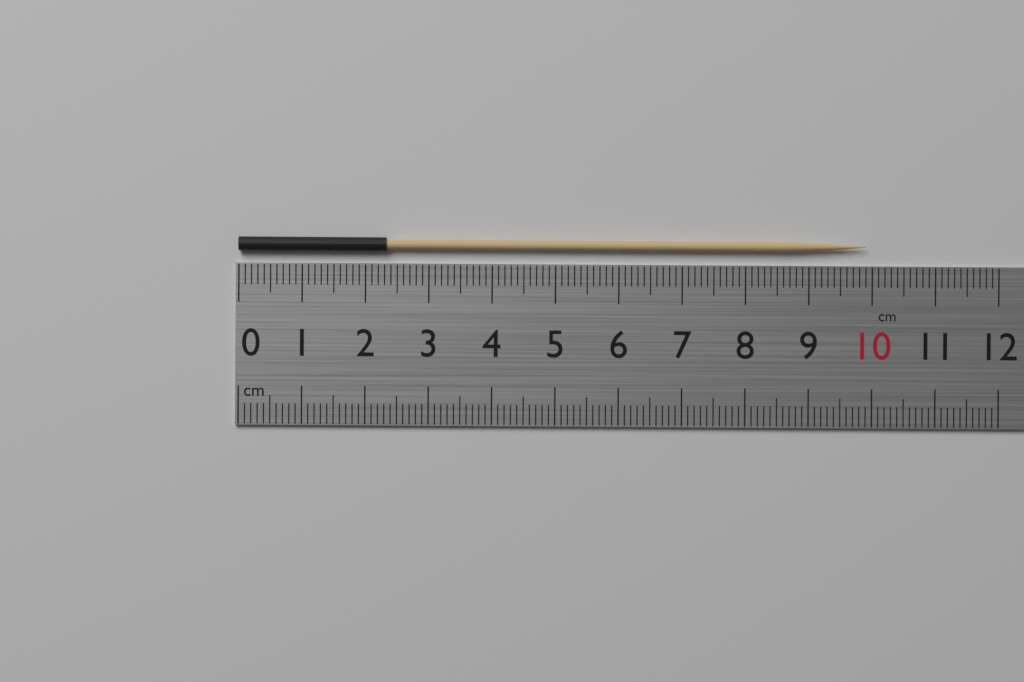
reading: 9.9 cm
